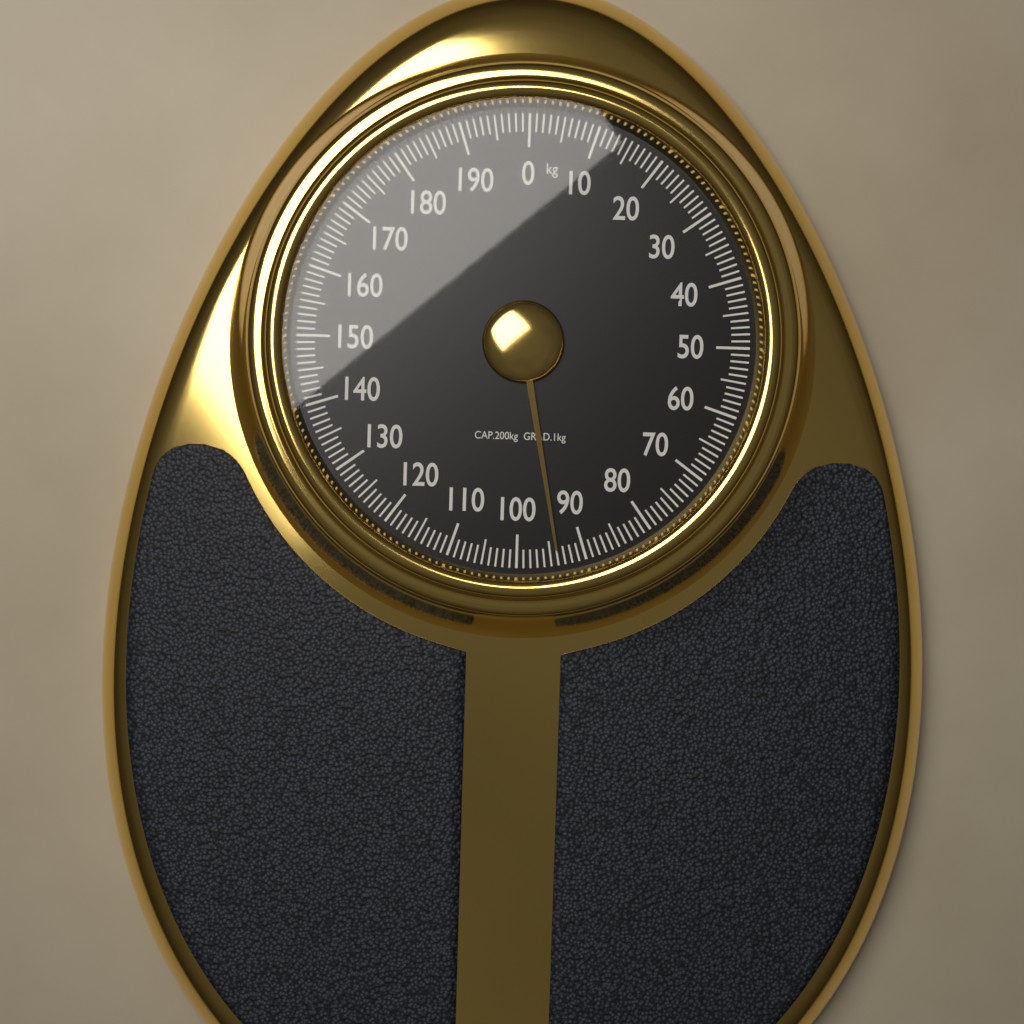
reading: 94 kg
